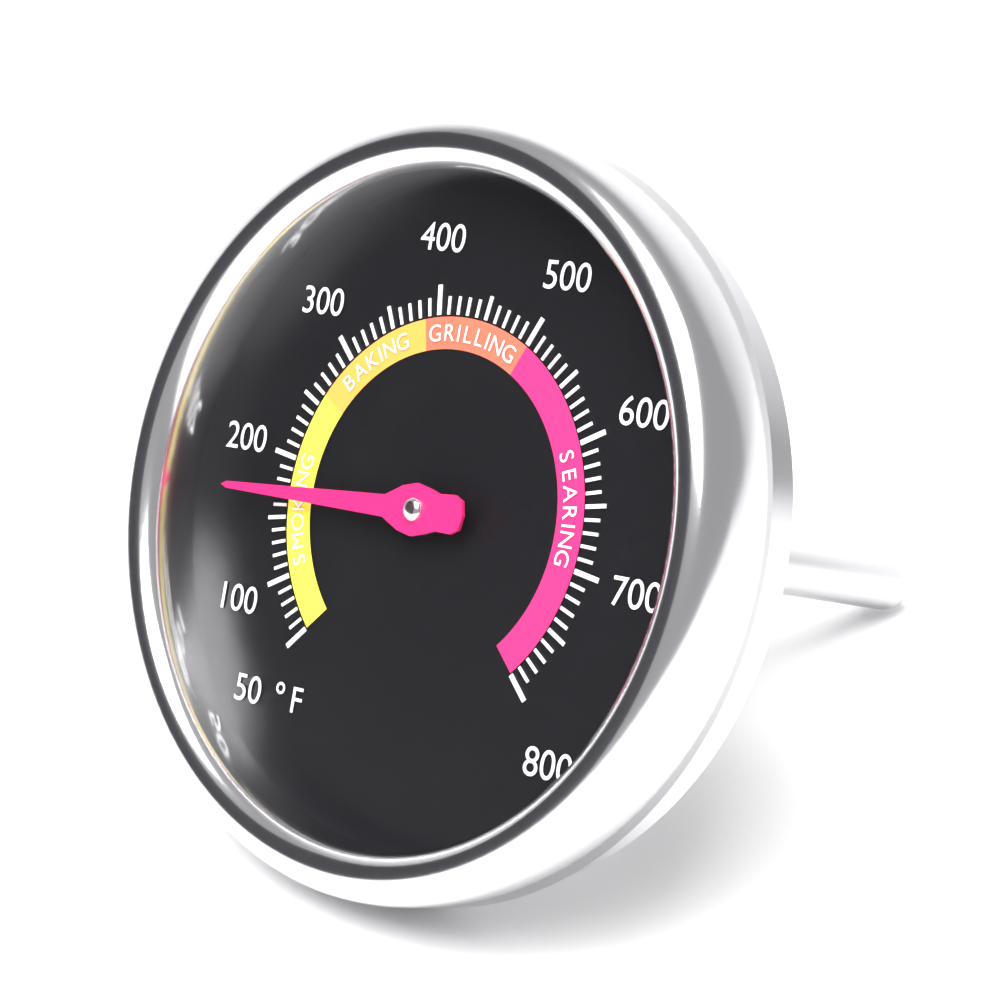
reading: 170 °F
